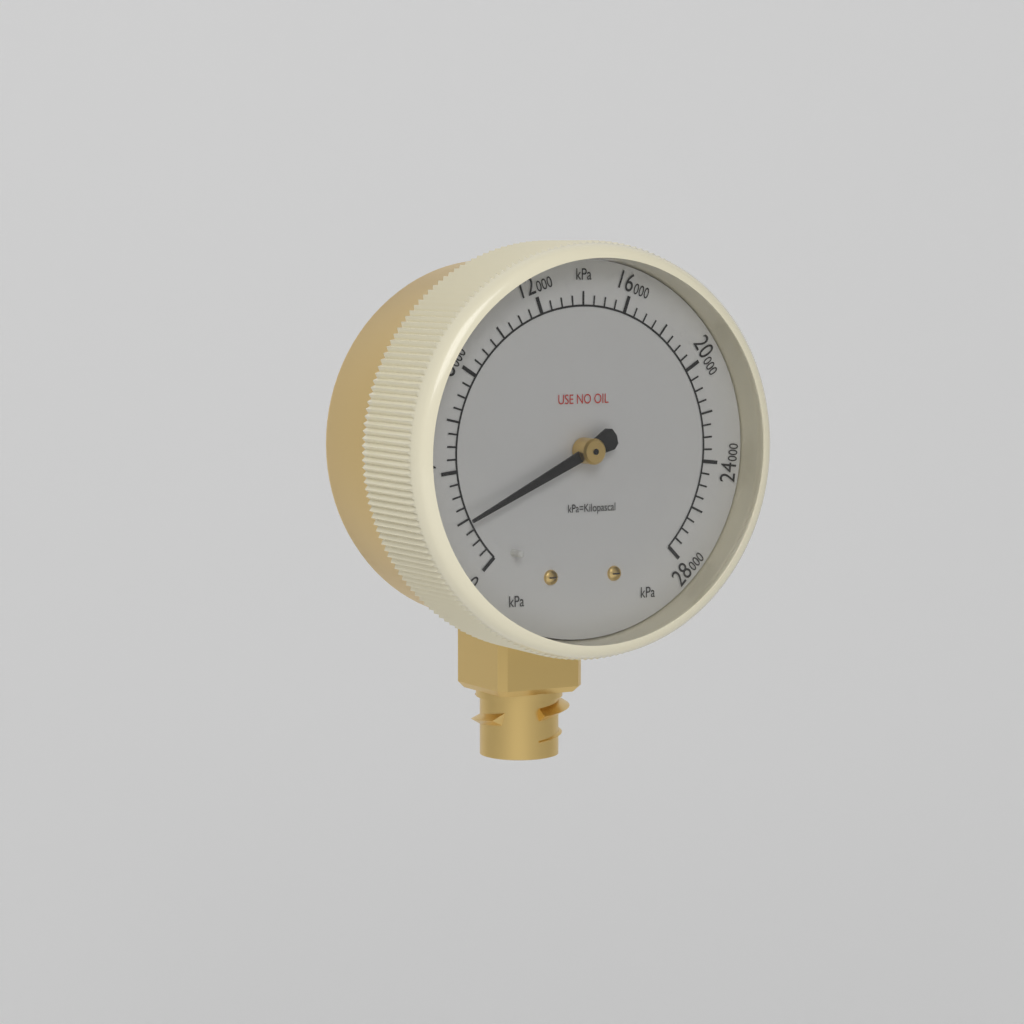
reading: 2000 kPa
